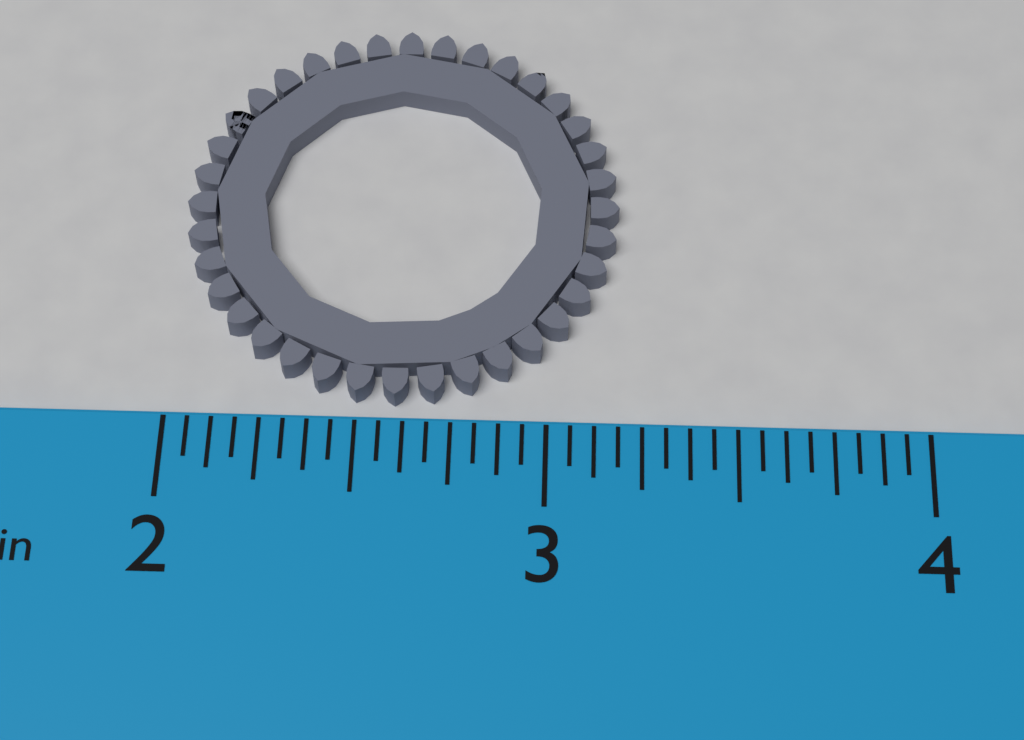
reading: 3.1875 in
